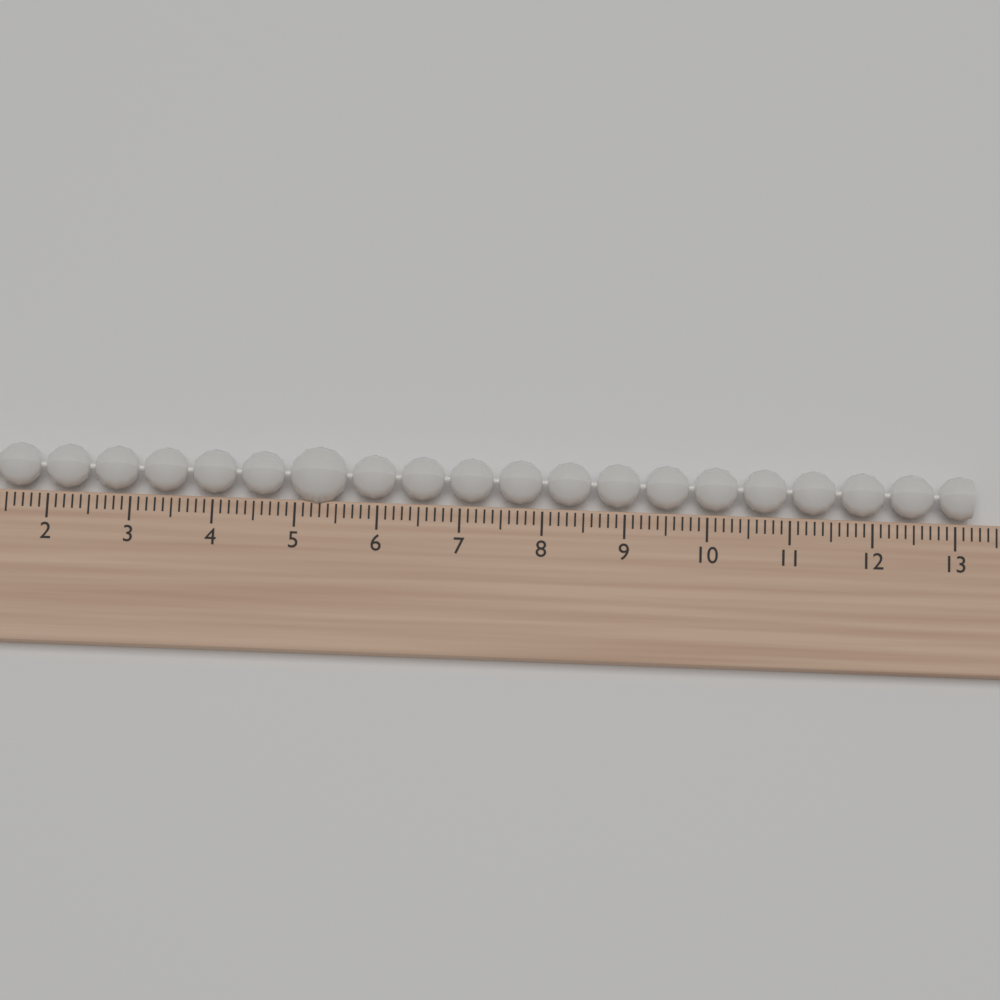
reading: 13.2 (no unit)
